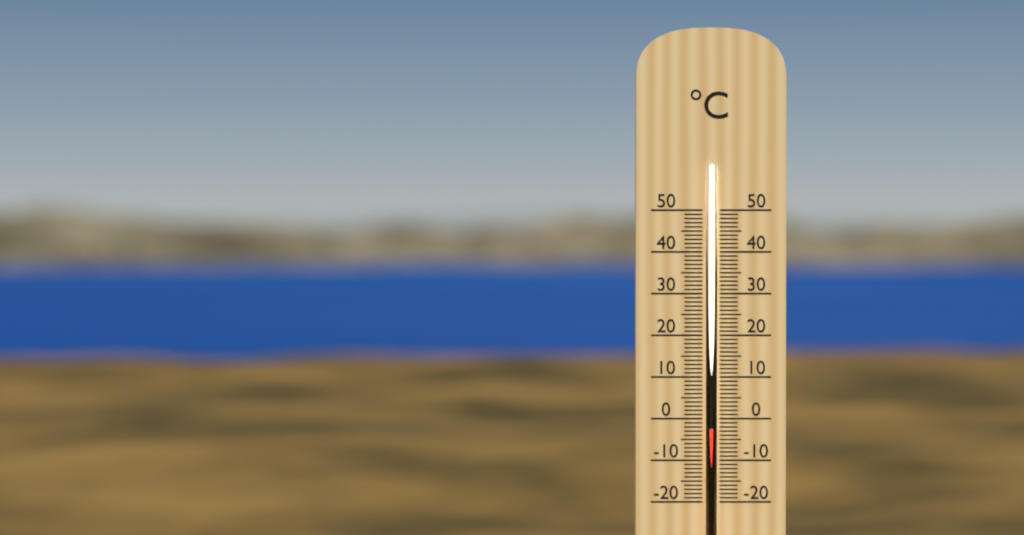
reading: -2 °C
